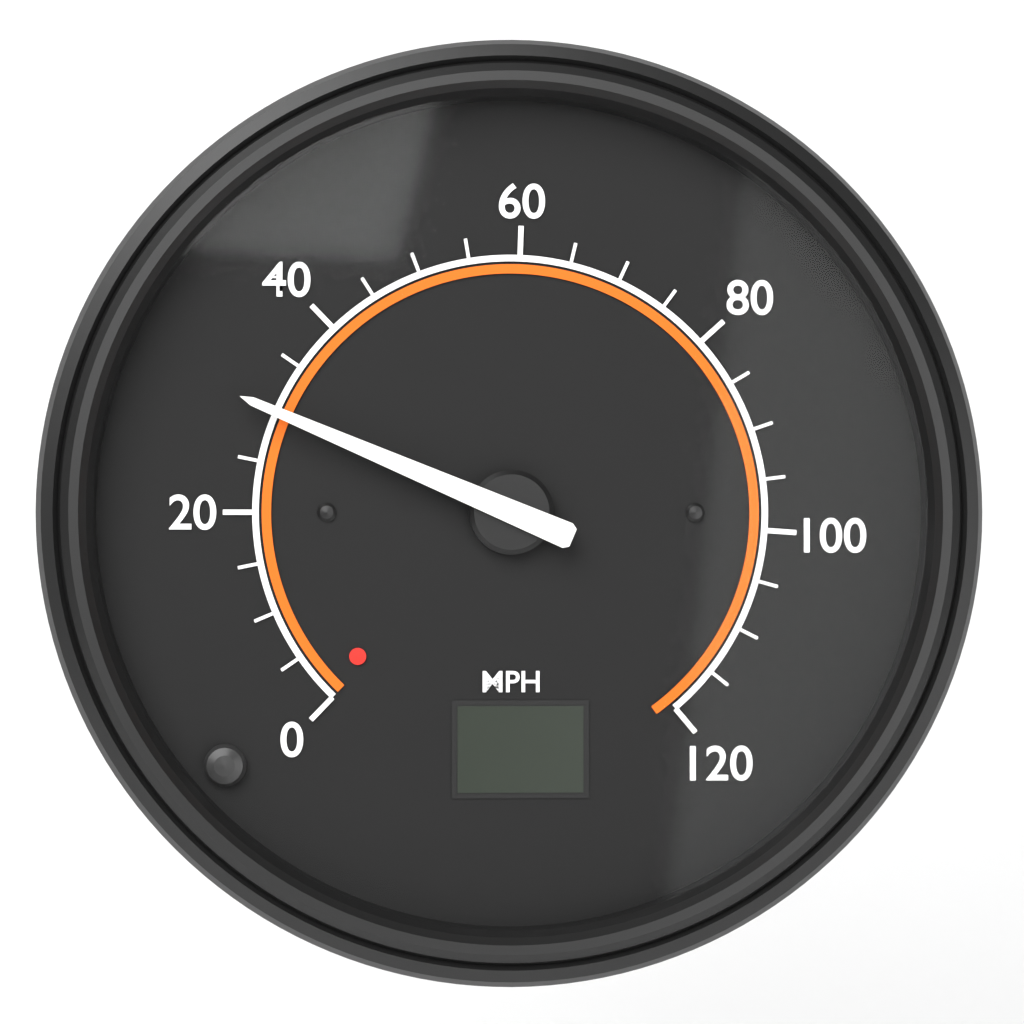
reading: 30 MPH
